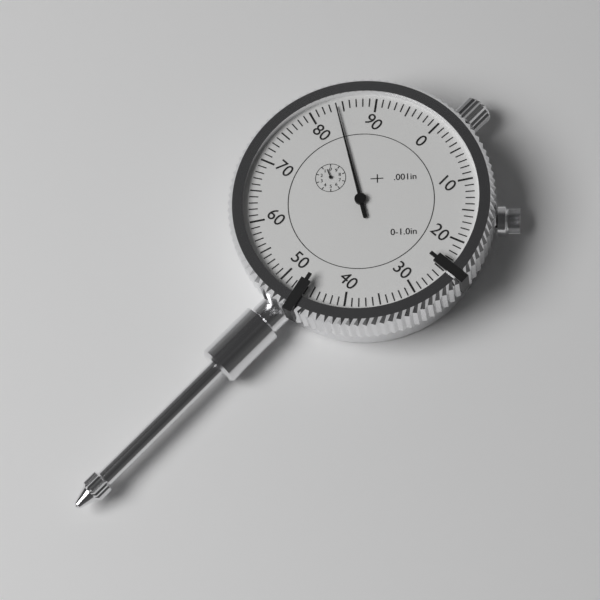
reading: 0.084 in
